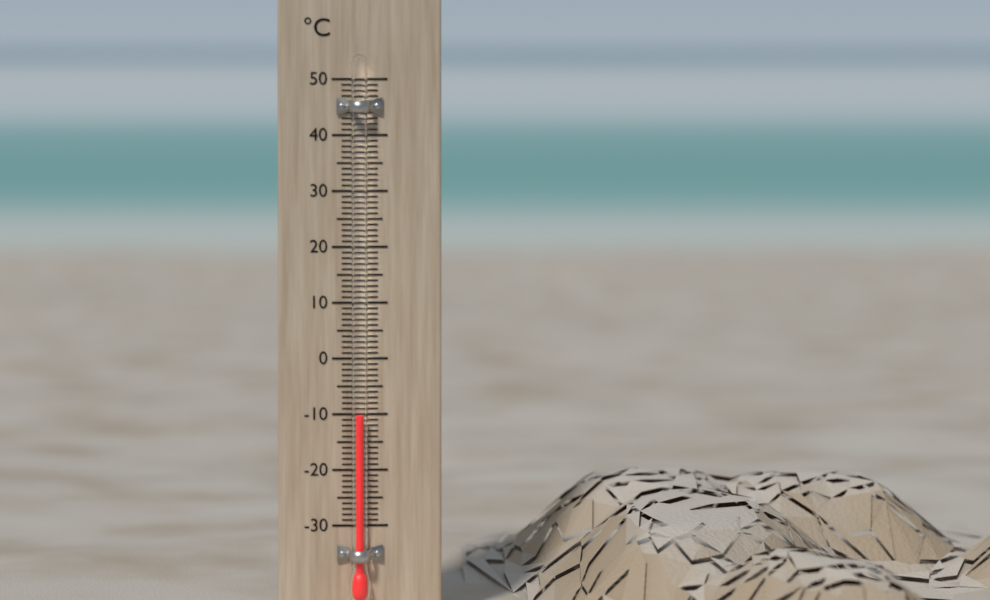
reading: -10 °C
